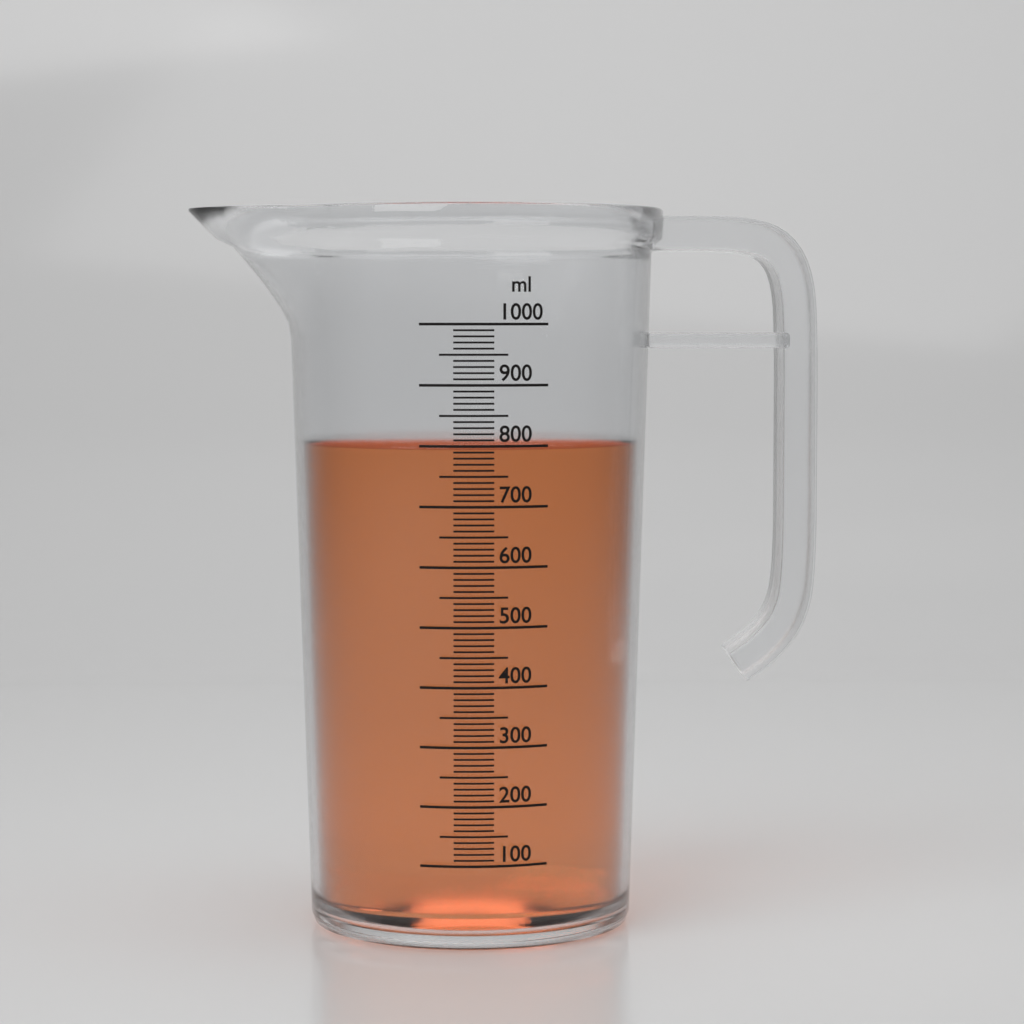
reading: 800 ml
